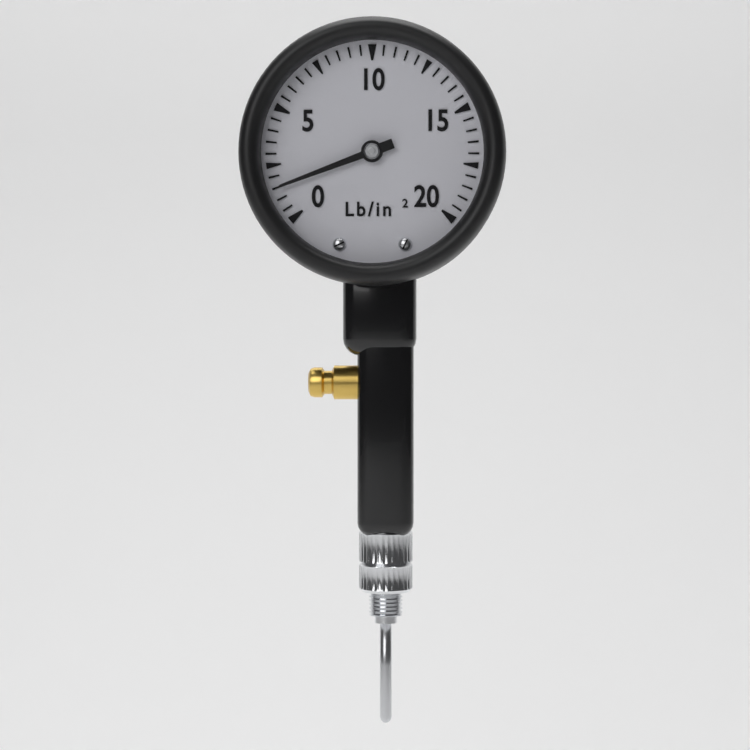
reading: 1.5 lb/in²
